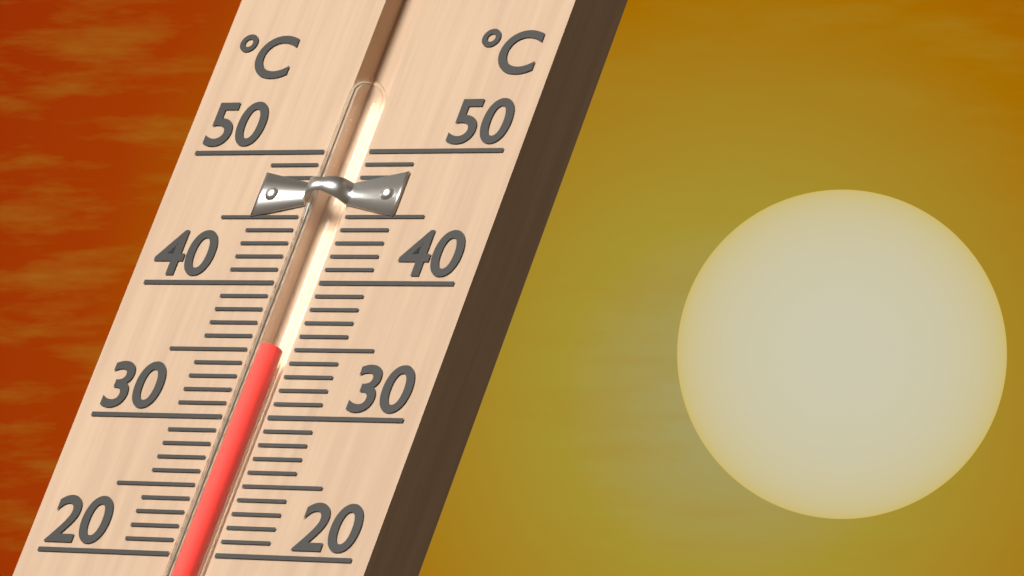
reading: 35 °C
